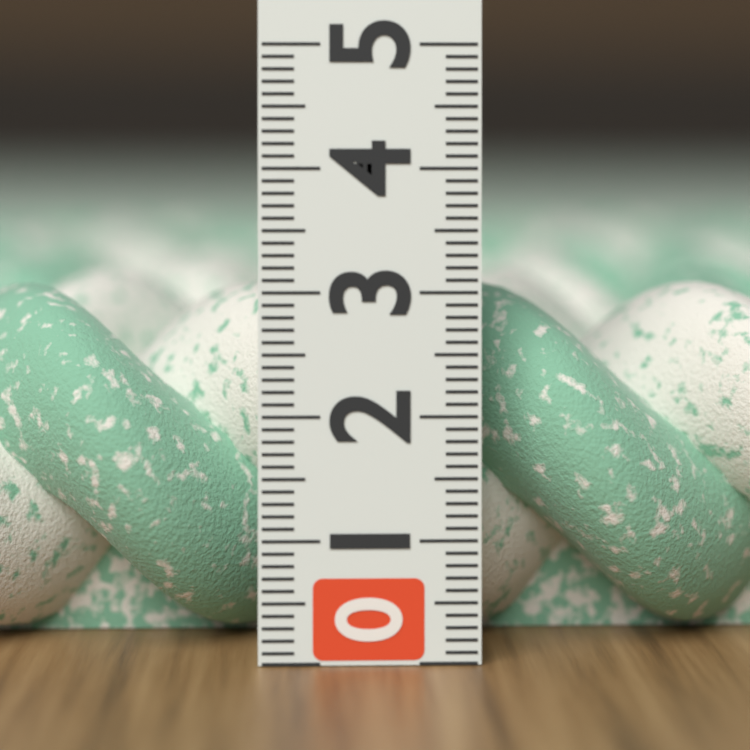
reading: 3.0 (no unit)
